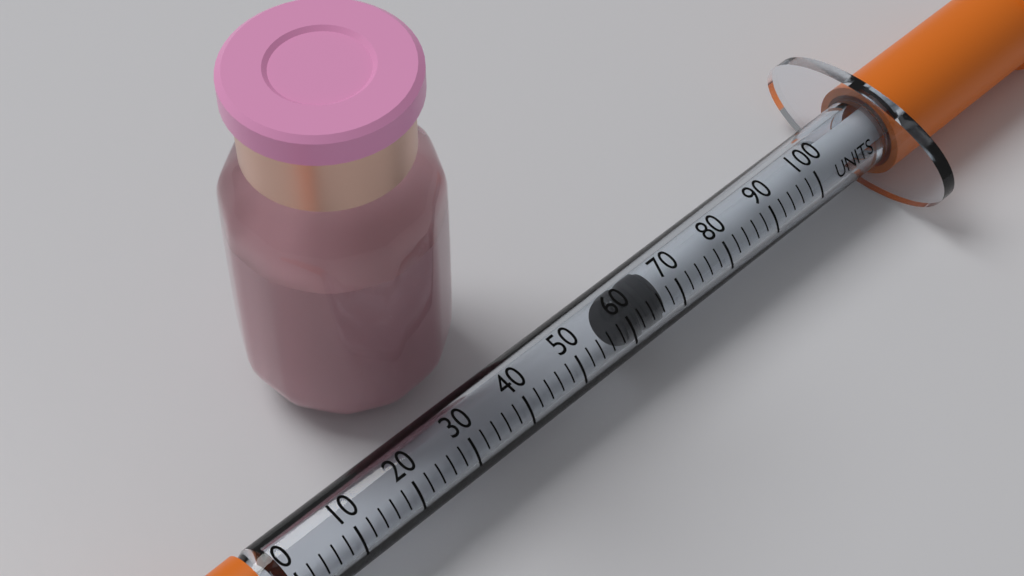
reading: 60 units
